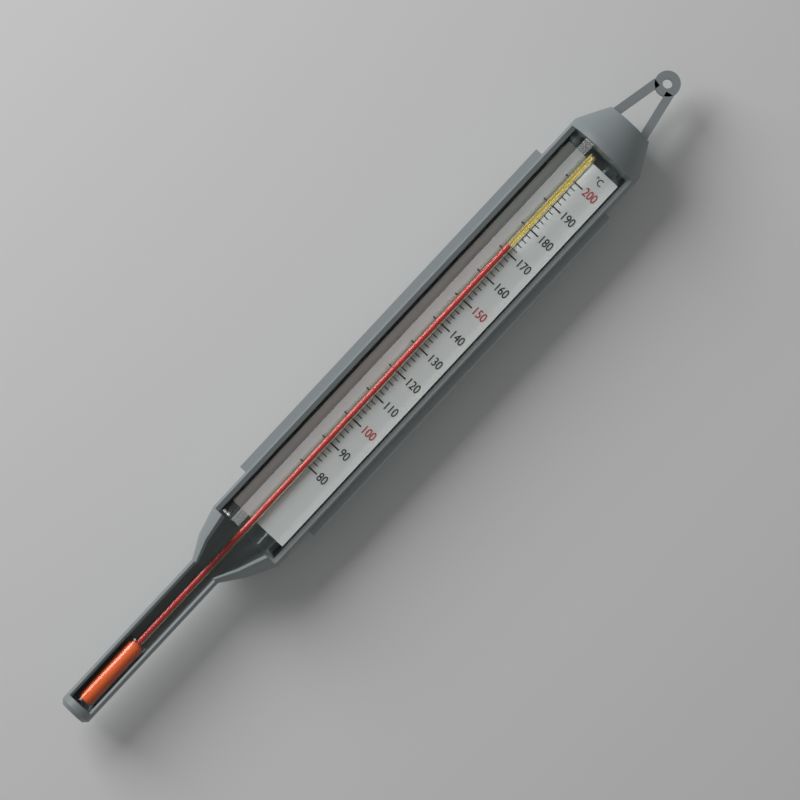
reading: 172 °C
